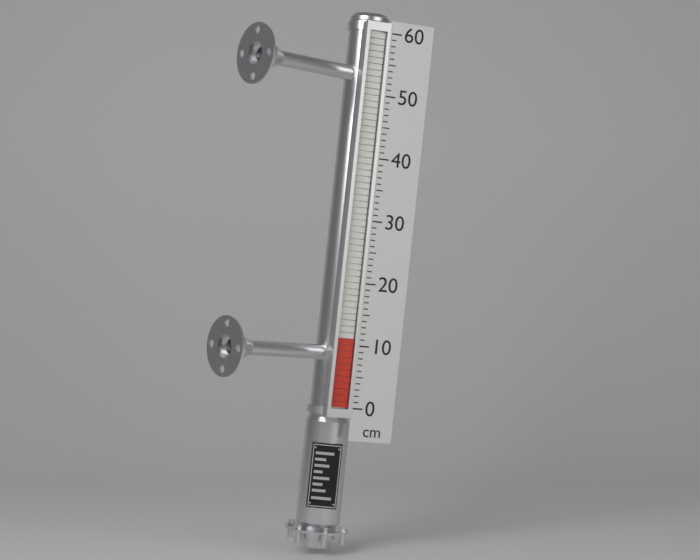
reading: 11 cm
